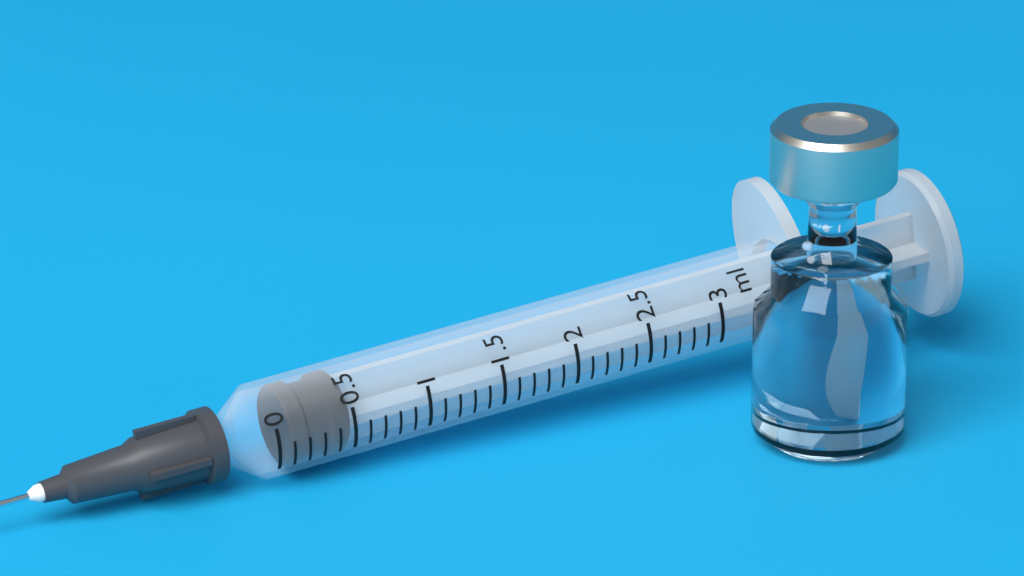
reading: 0.1 ml
